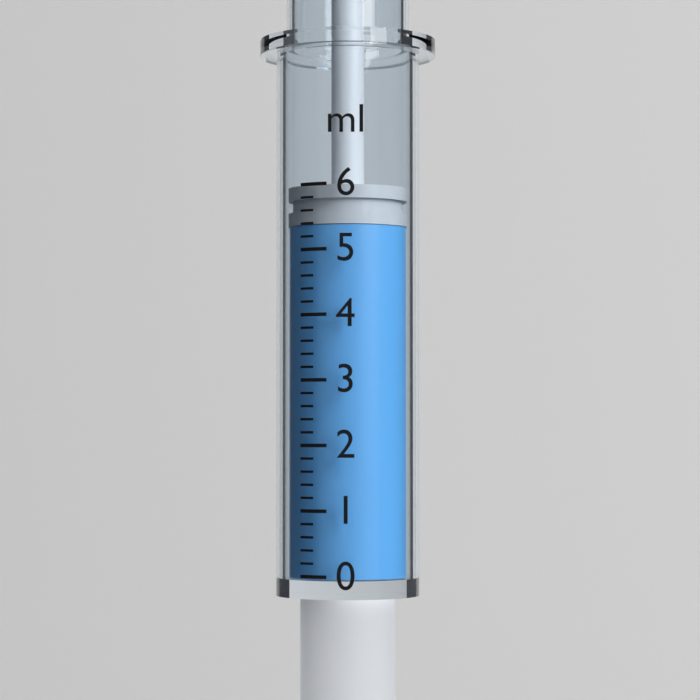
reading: 5.4 ml
